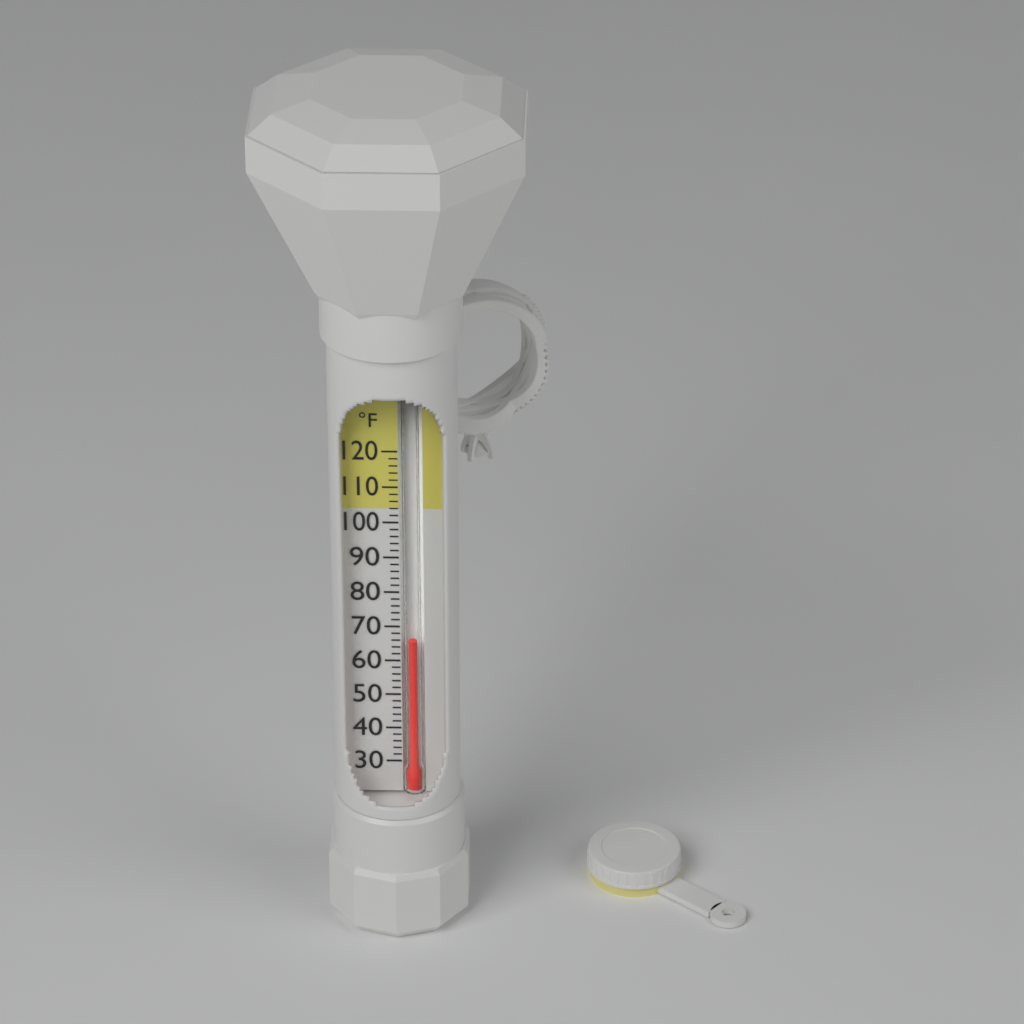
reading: 66 °F
